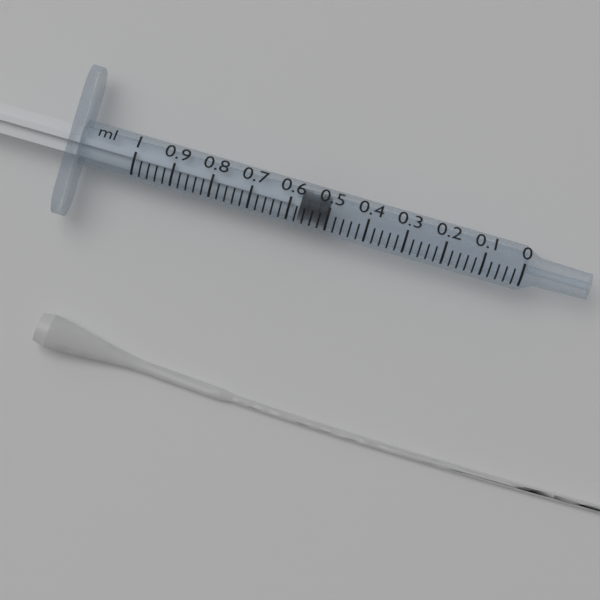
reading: 0.50 ml
